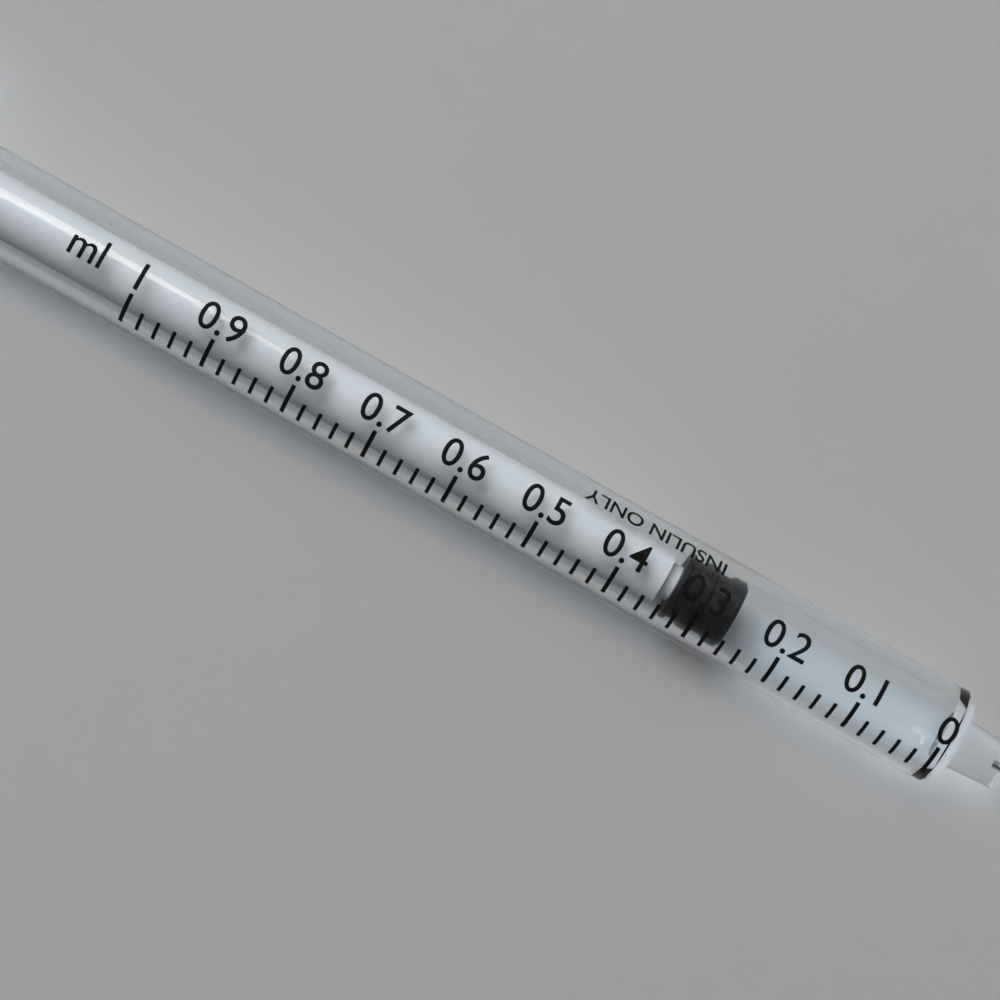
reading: 0.26 ml
